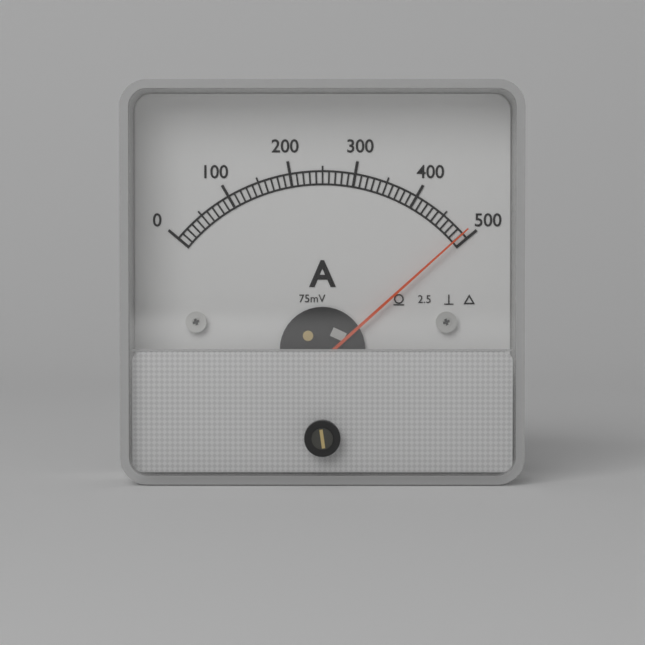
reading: 490 A
